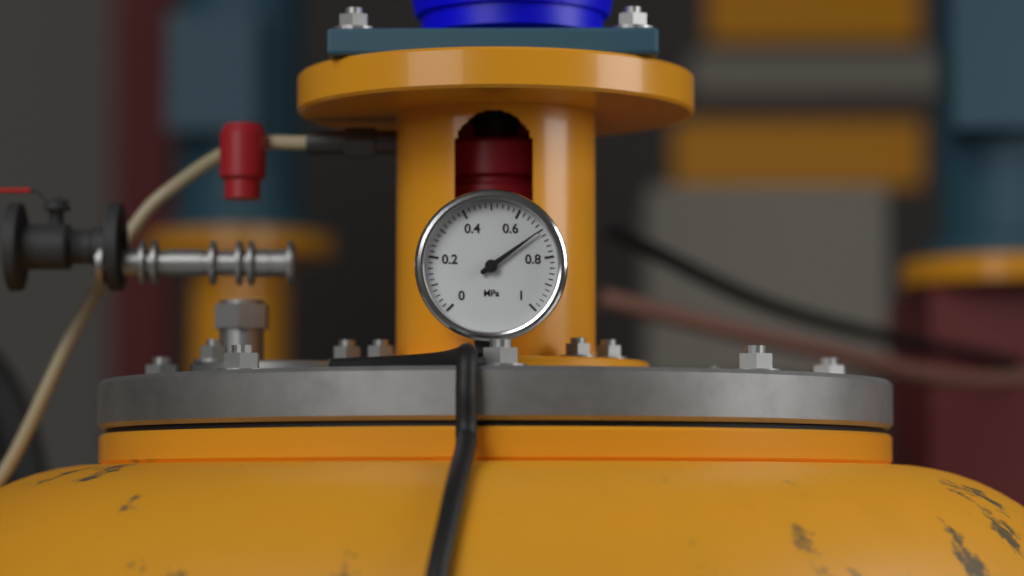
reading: 0.70 MPa
